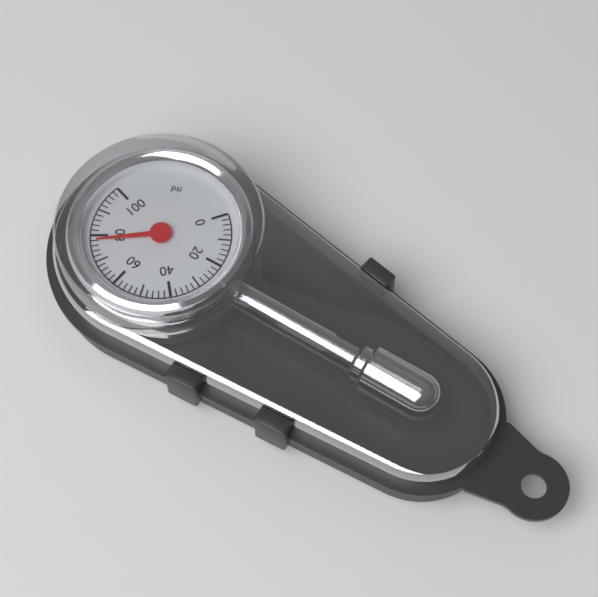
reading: 78 psi
